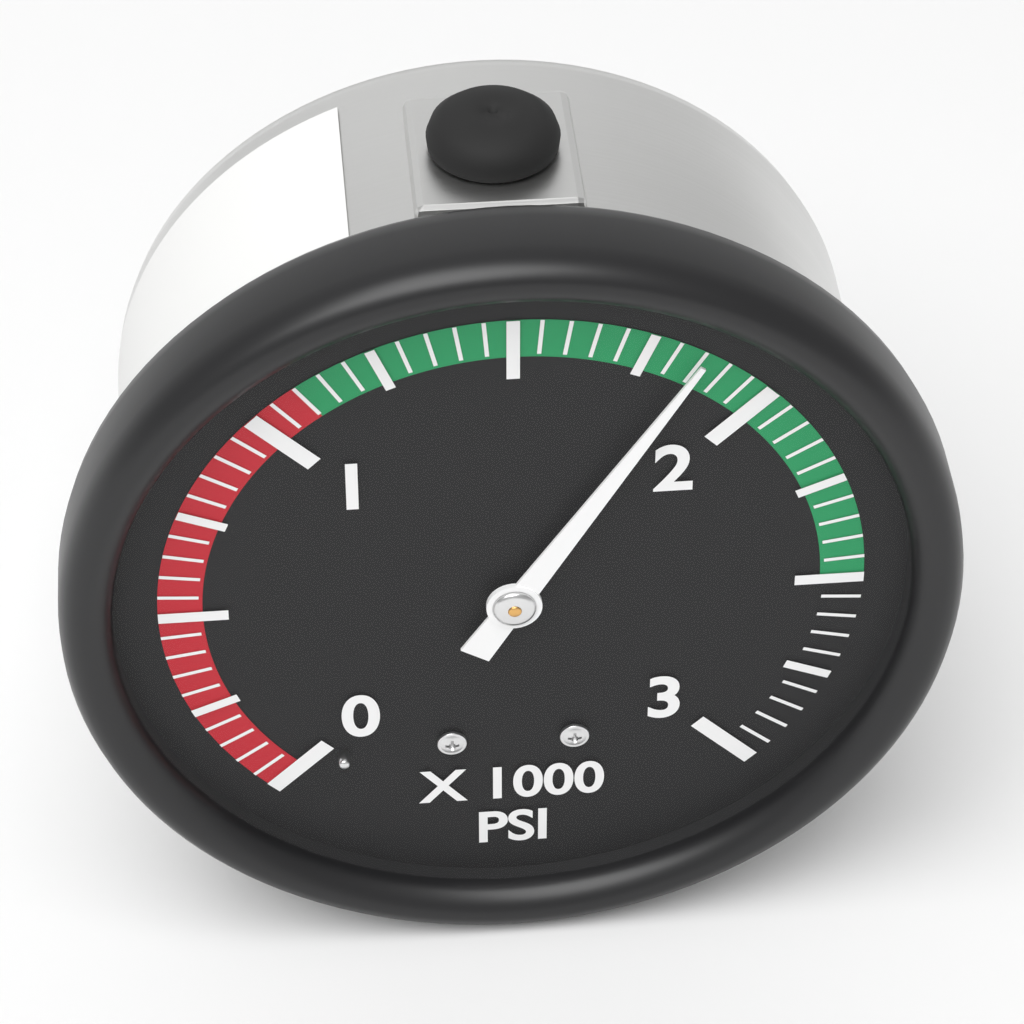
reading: 1850 psi
